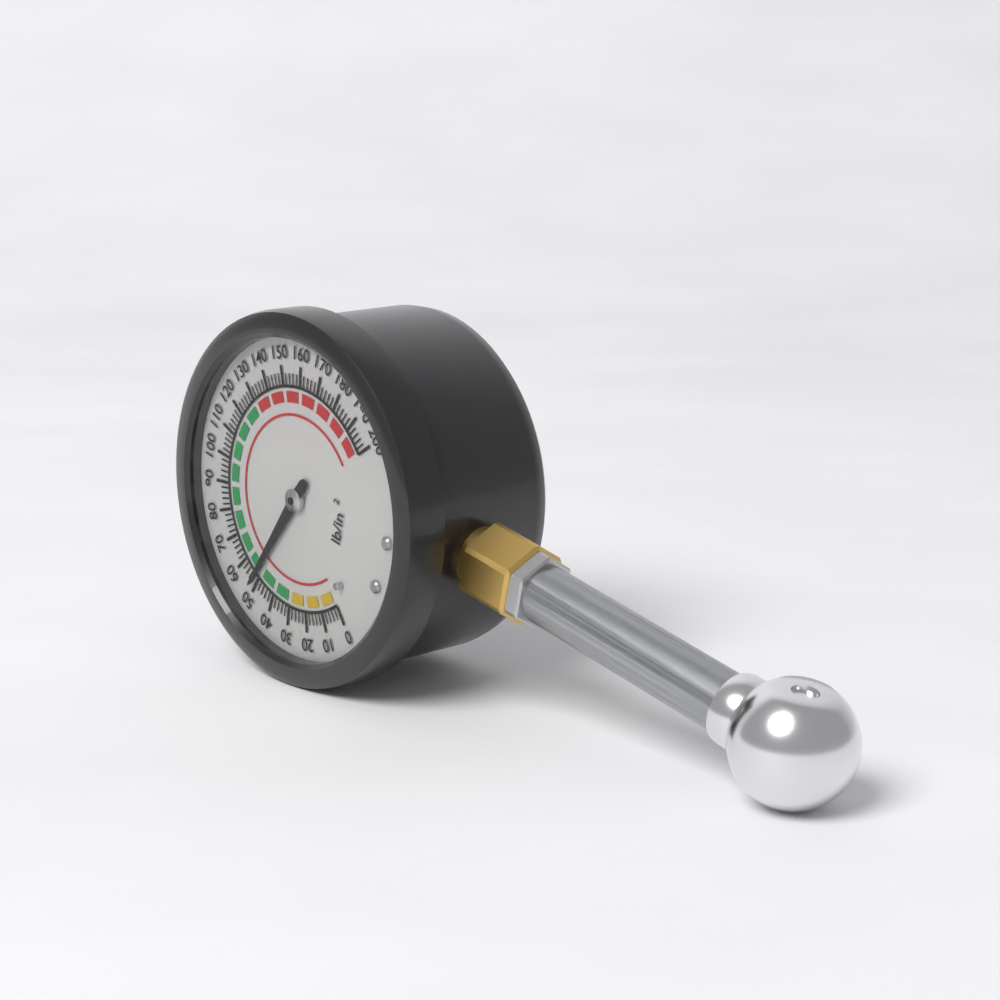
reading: 52 psi
